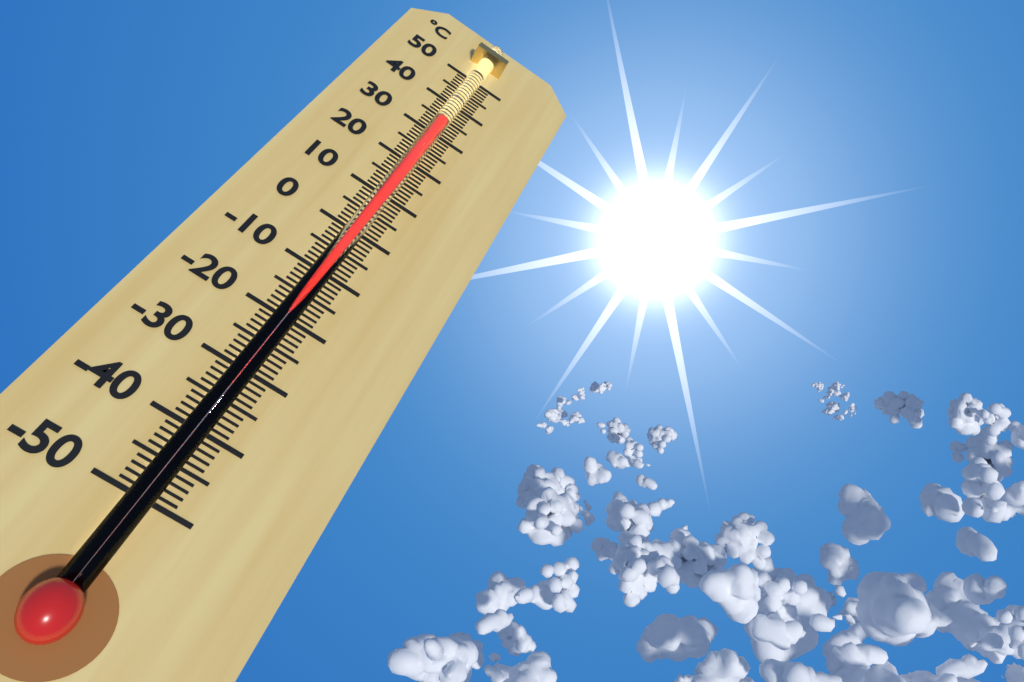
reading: 32 °C
